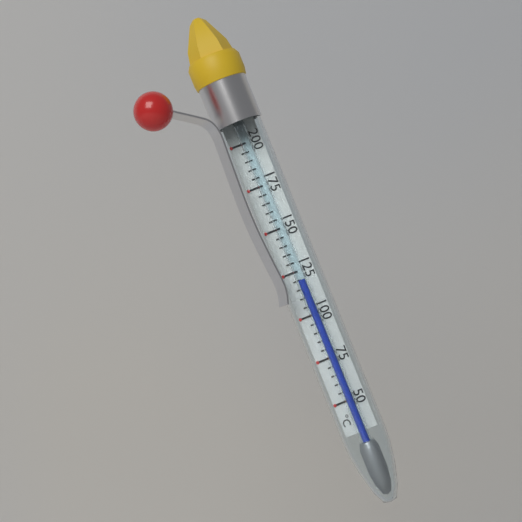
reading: 120 °C
